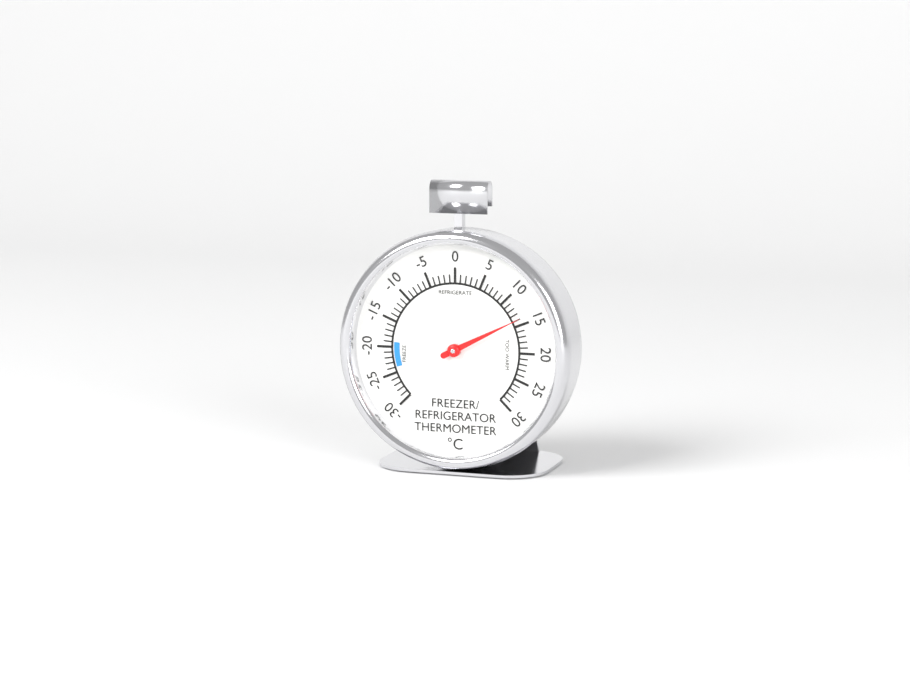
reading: 14 °C
